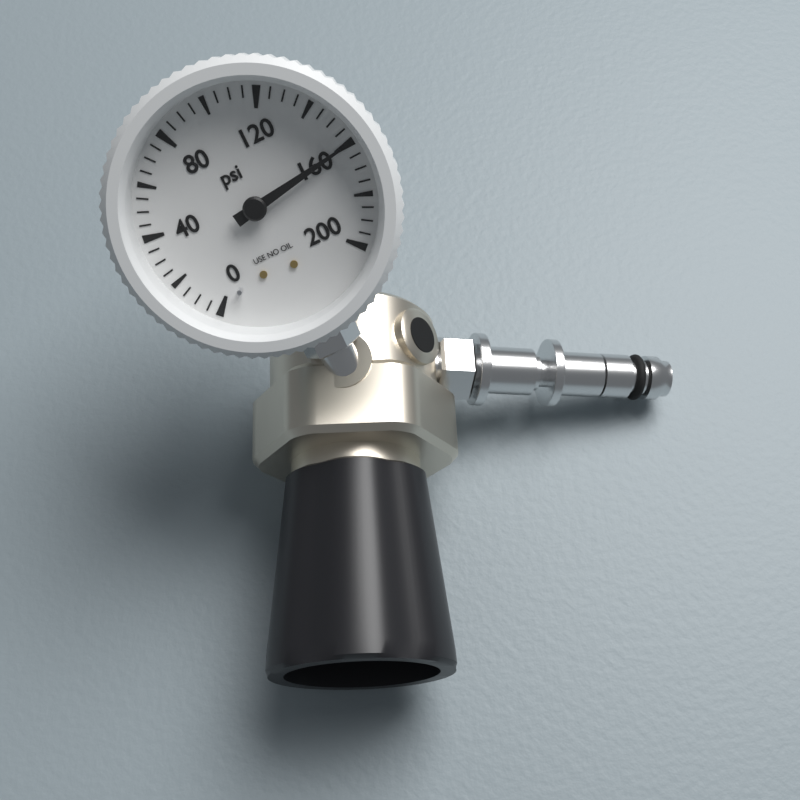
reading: 160 psi
